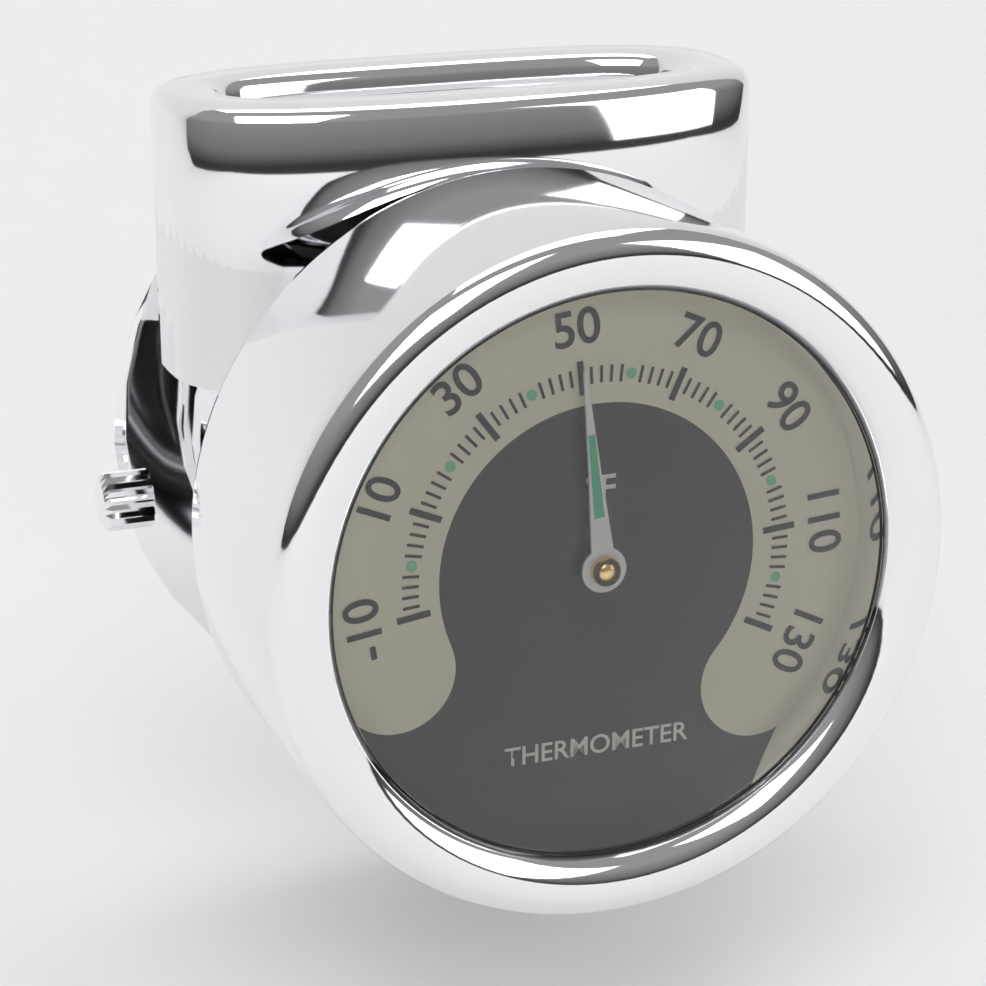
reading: 50 °F
